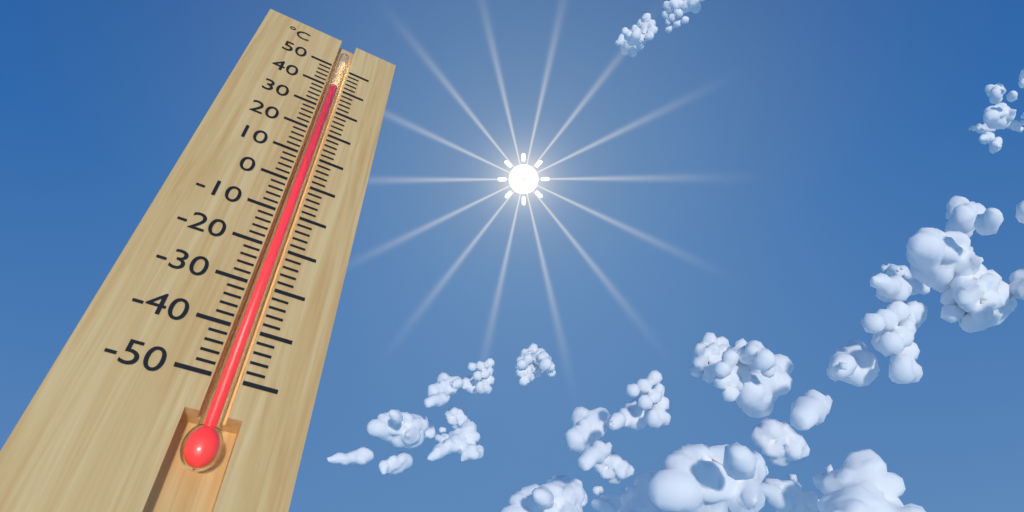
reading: 40 °C
